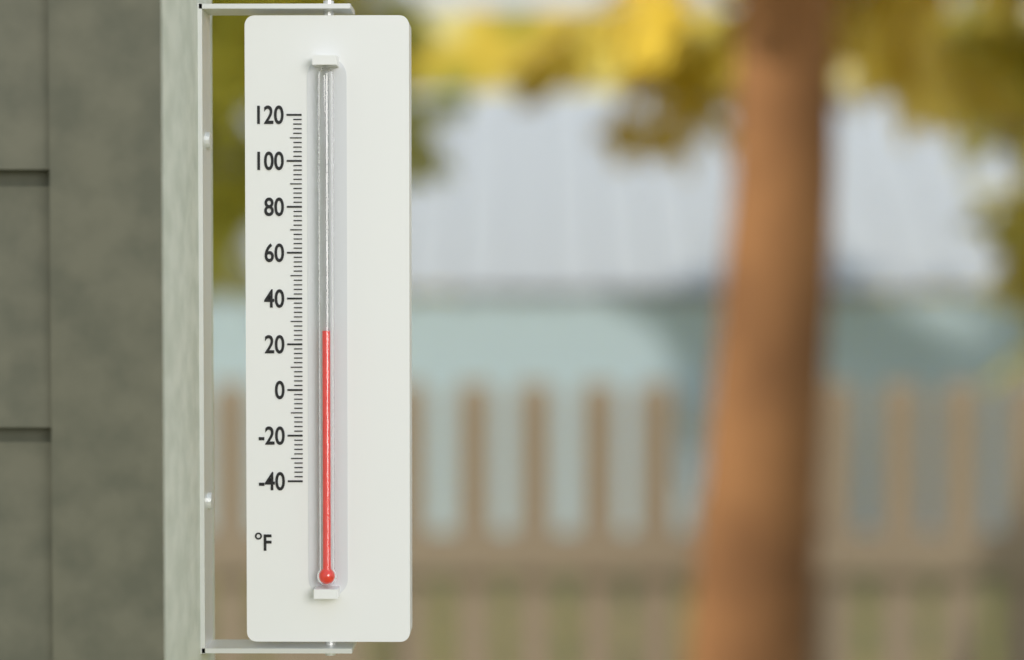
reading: 26 °F
